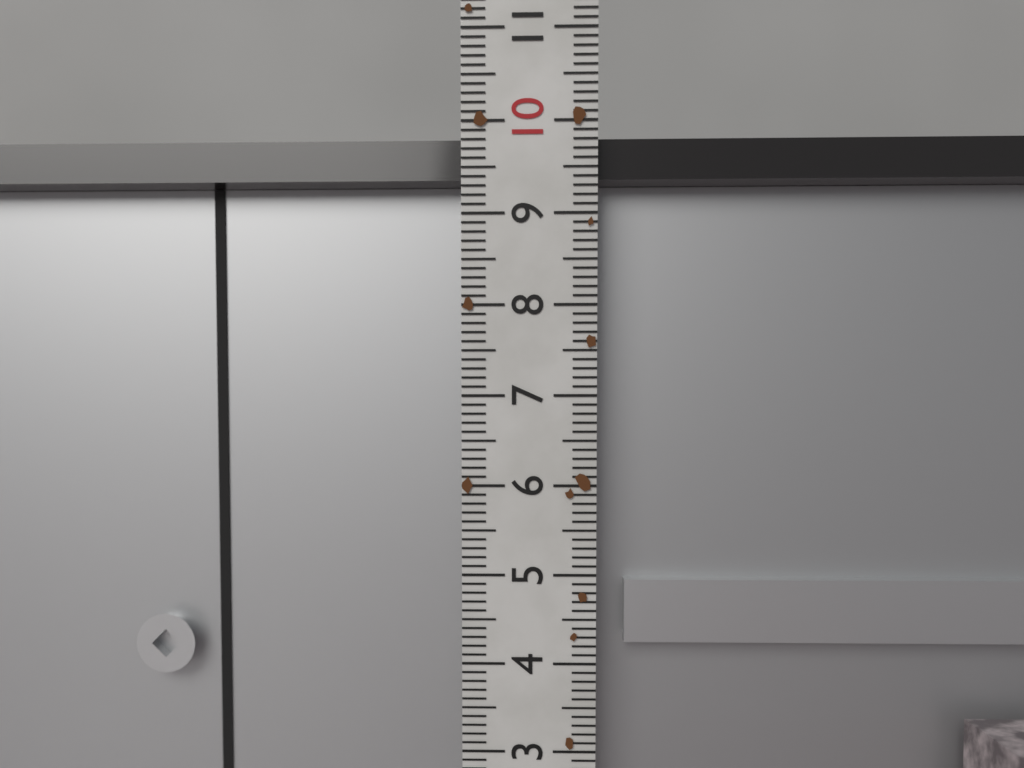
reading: 9.9 (no unit)
